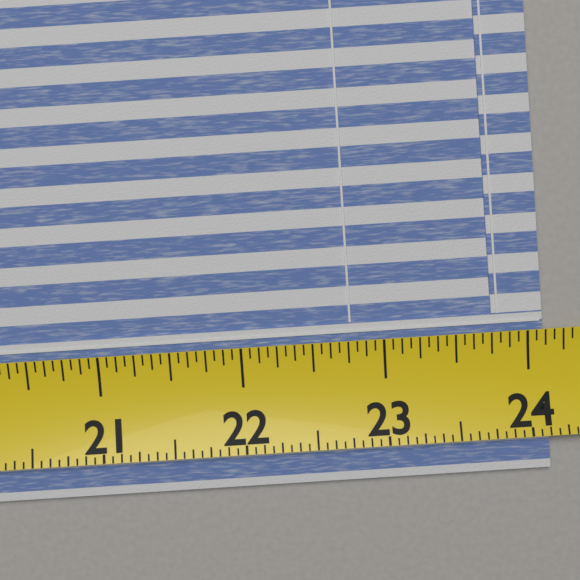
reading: 24.1250 (no unit)
